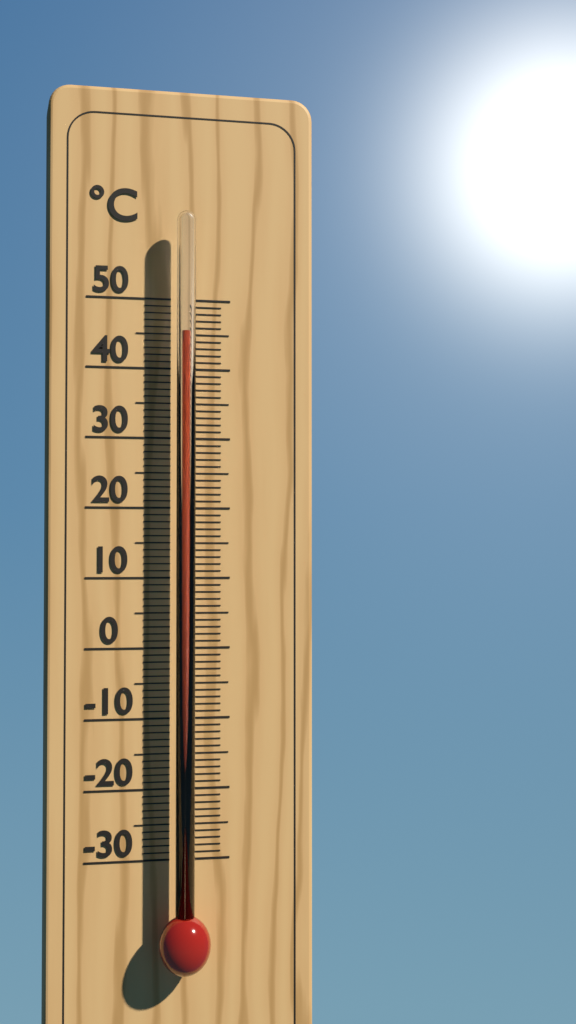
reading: 45 °C
